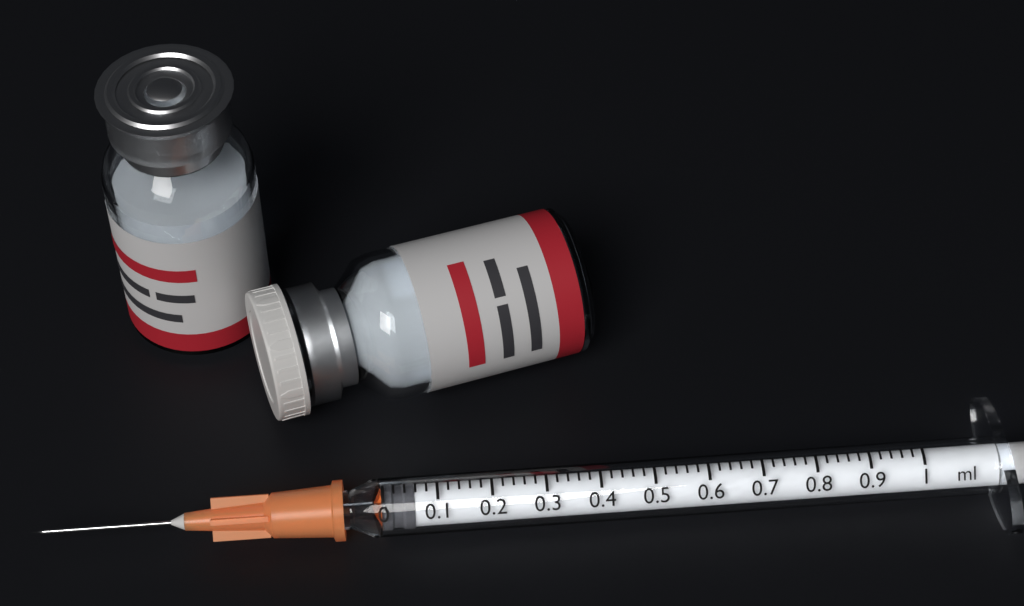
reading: 0.00 ml
